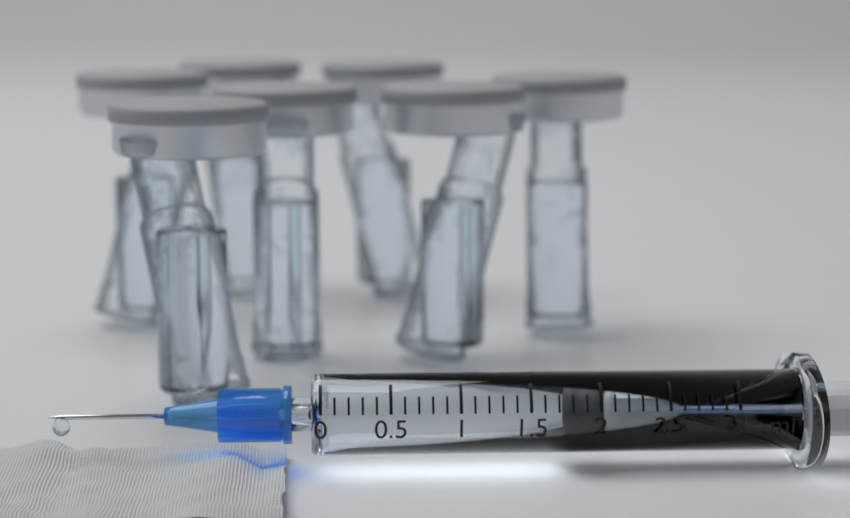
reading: 1.7 ml
